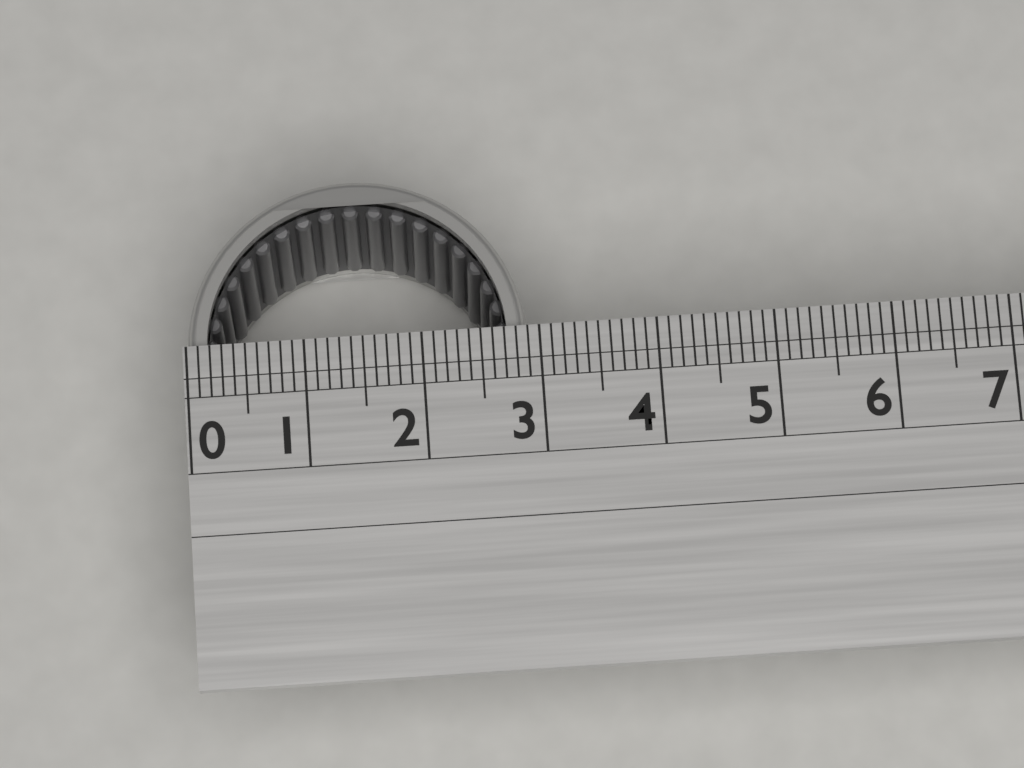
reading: 2.9 (no unit)
